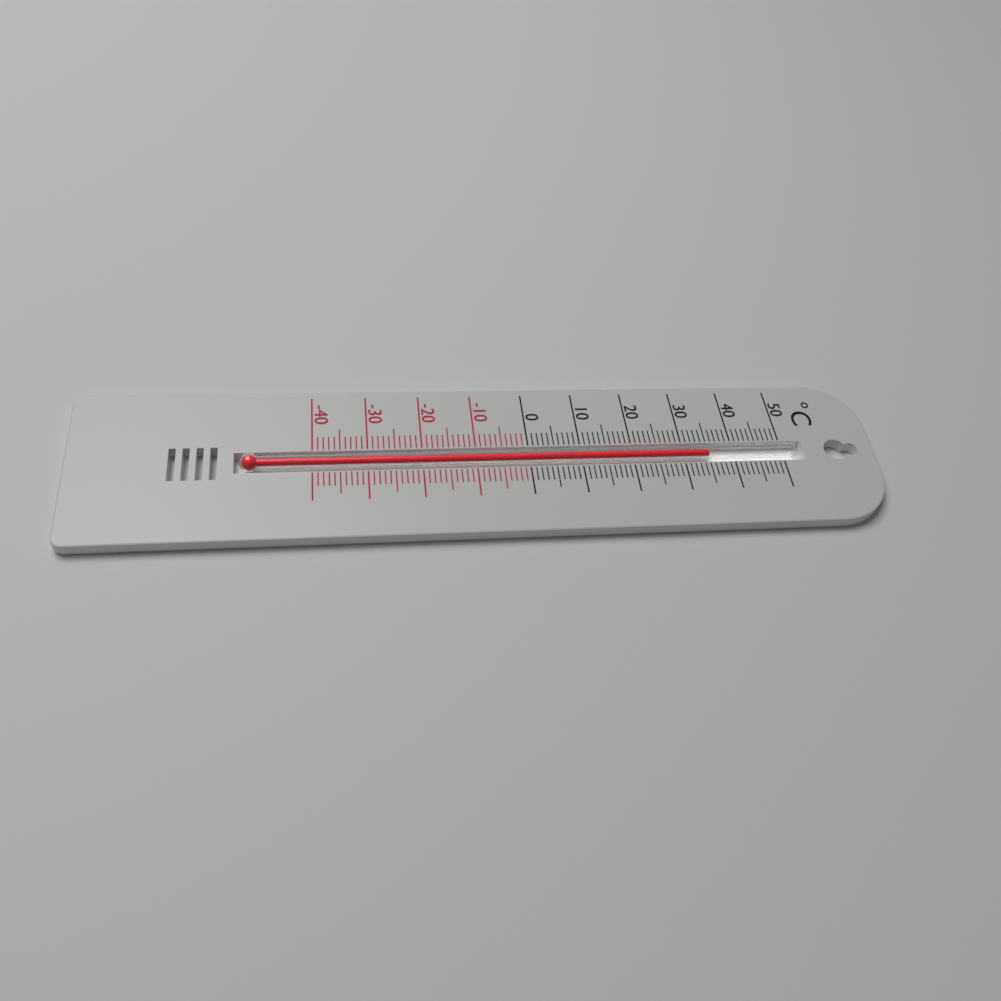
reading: 35 °C
